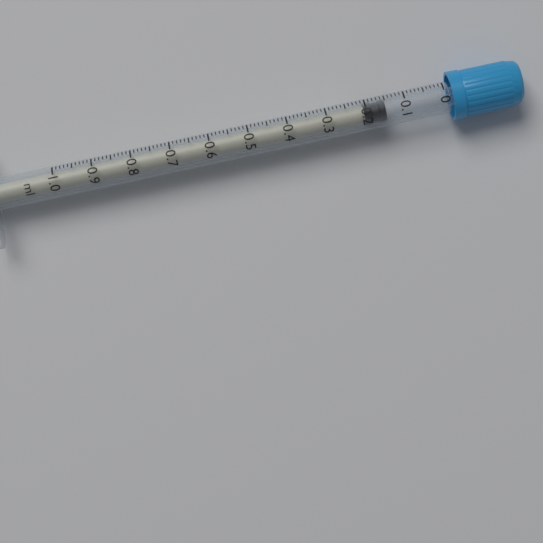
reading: 0.15 ml
